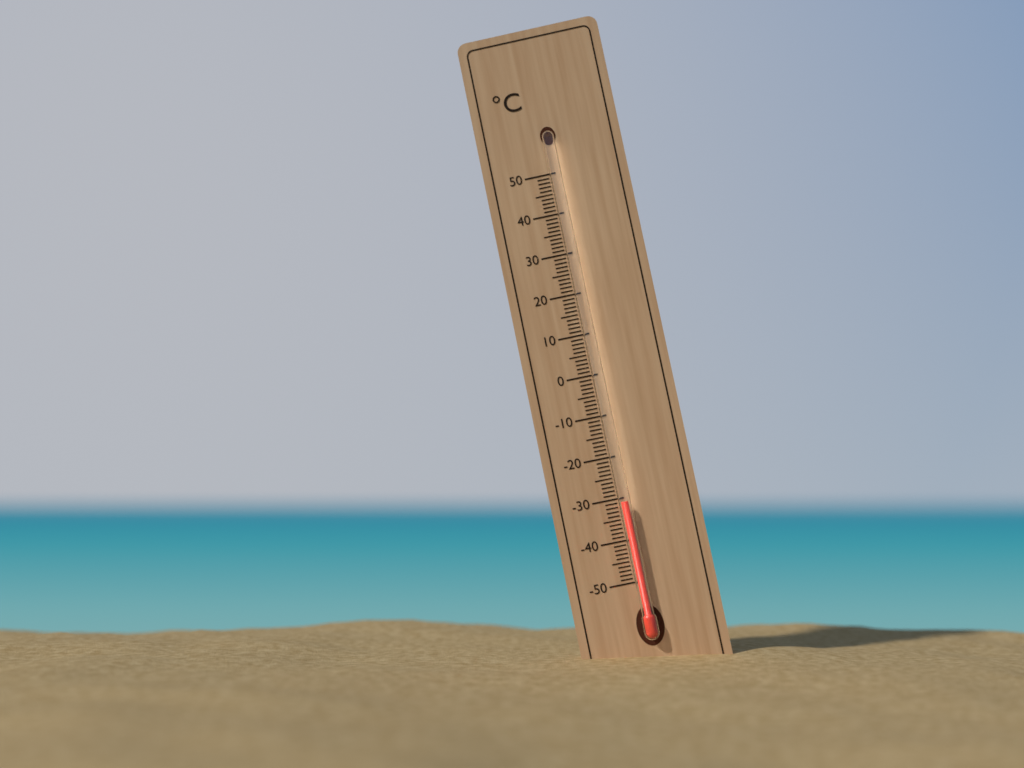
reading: -31 °C
